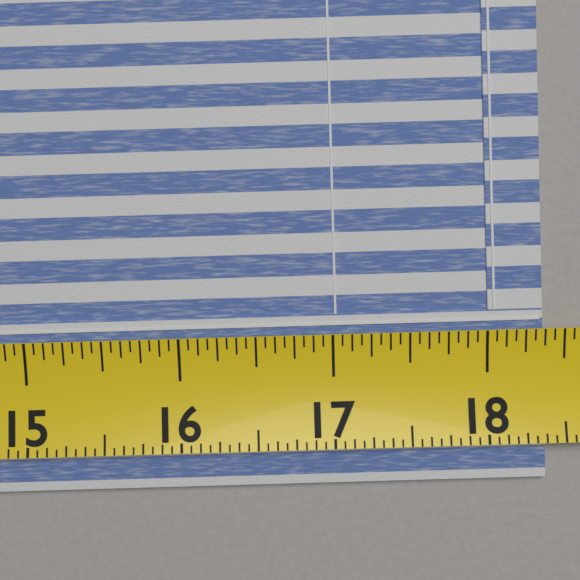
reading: 18.3750 (no unit)
